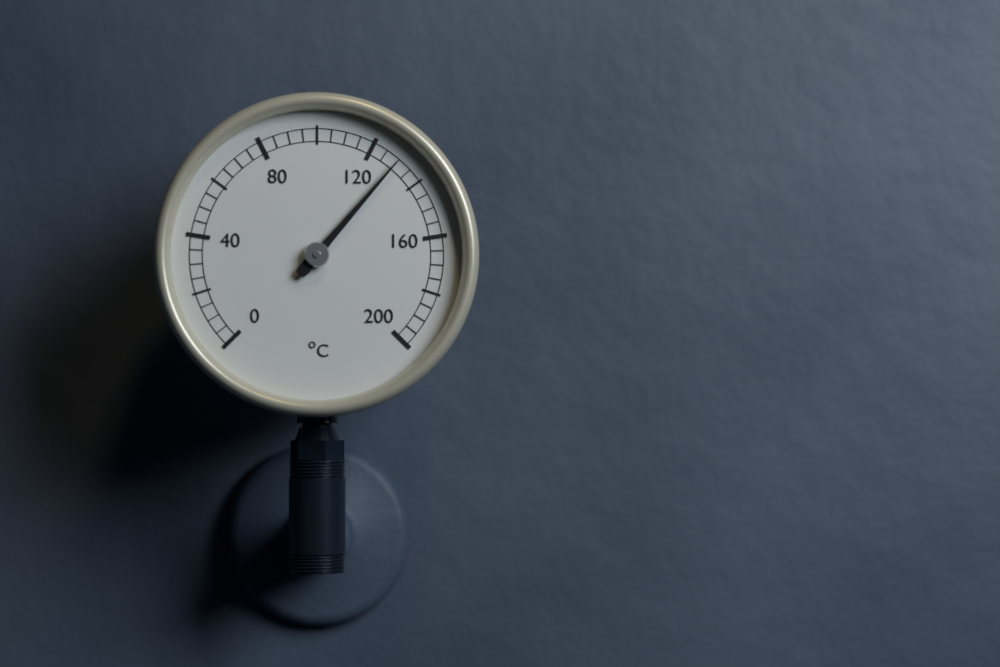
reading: 130 °C
